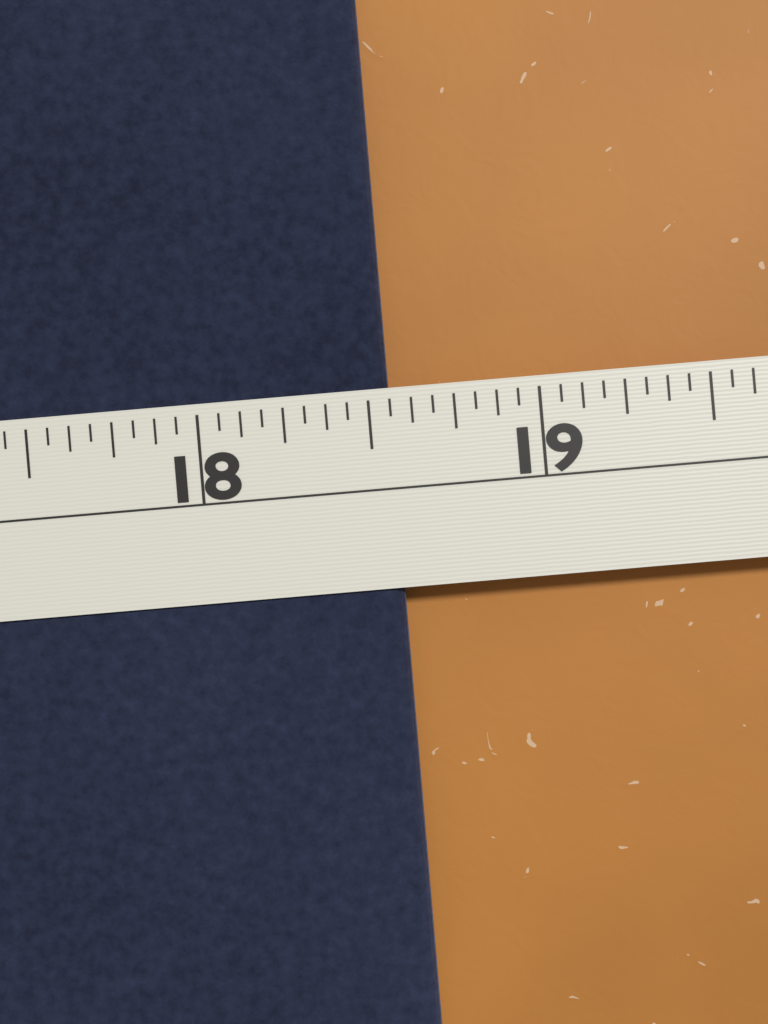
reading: 18.5625 in
